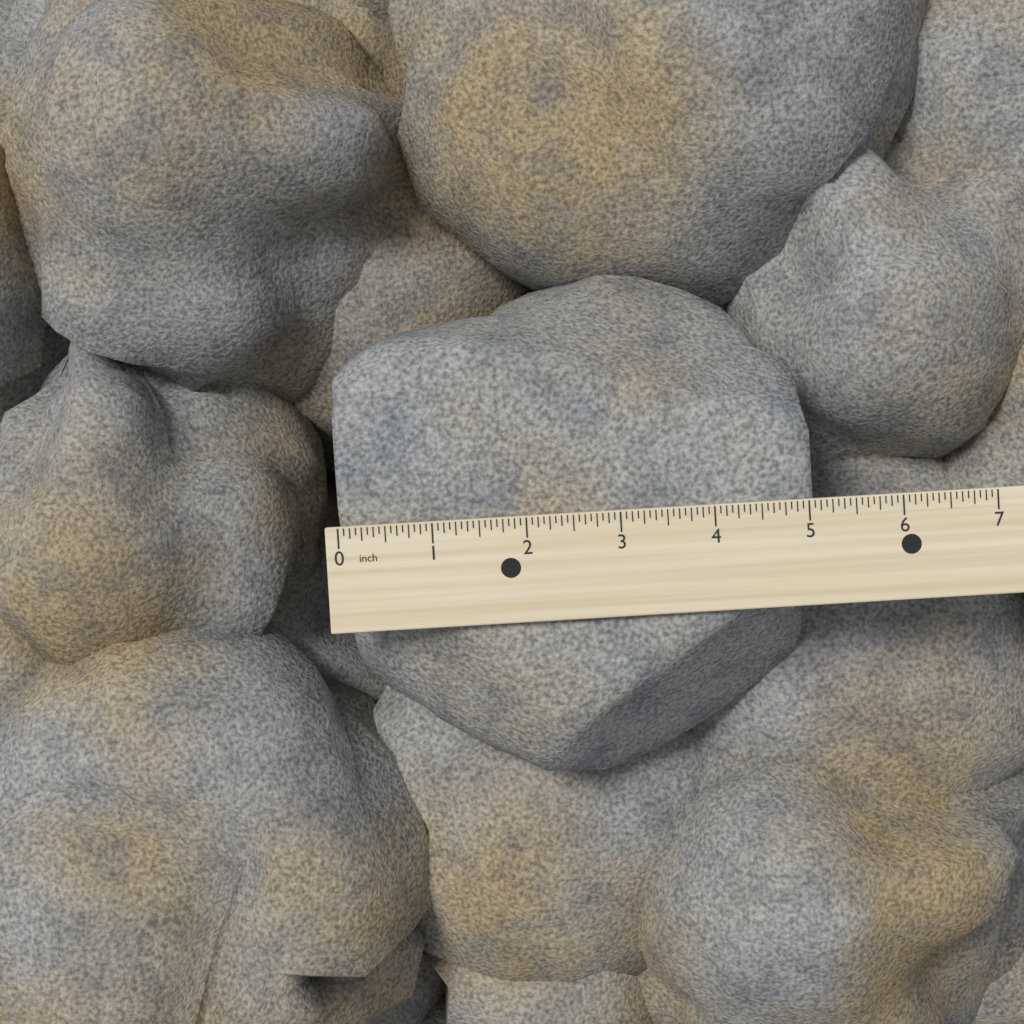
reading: 5.0625 inch
